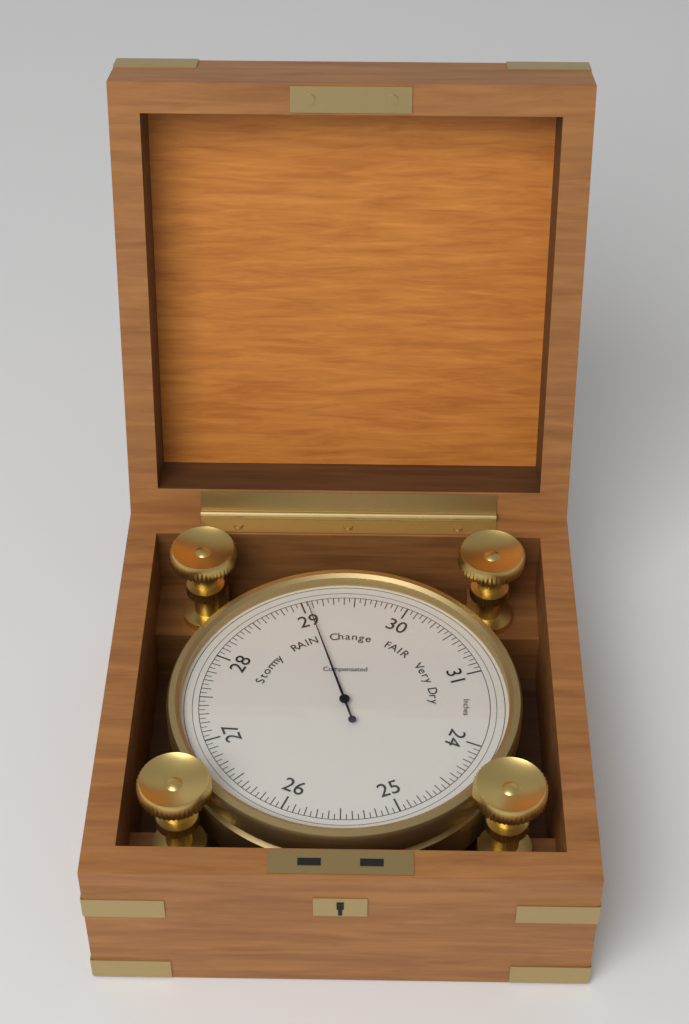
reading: 29.05 inHg
